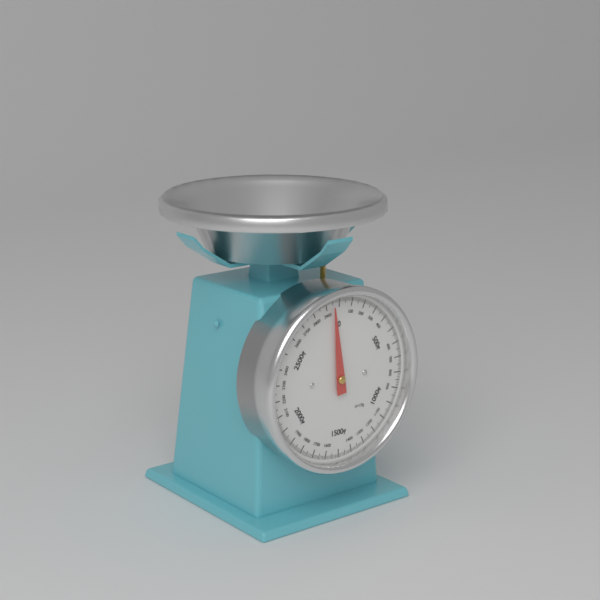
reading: 2950 g
